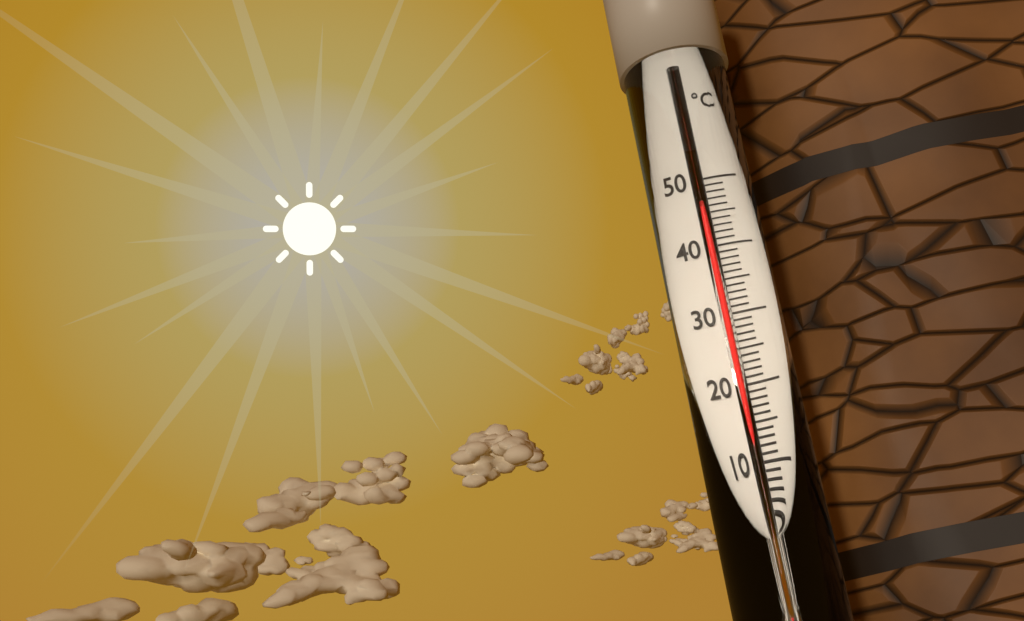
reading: 46 °C
